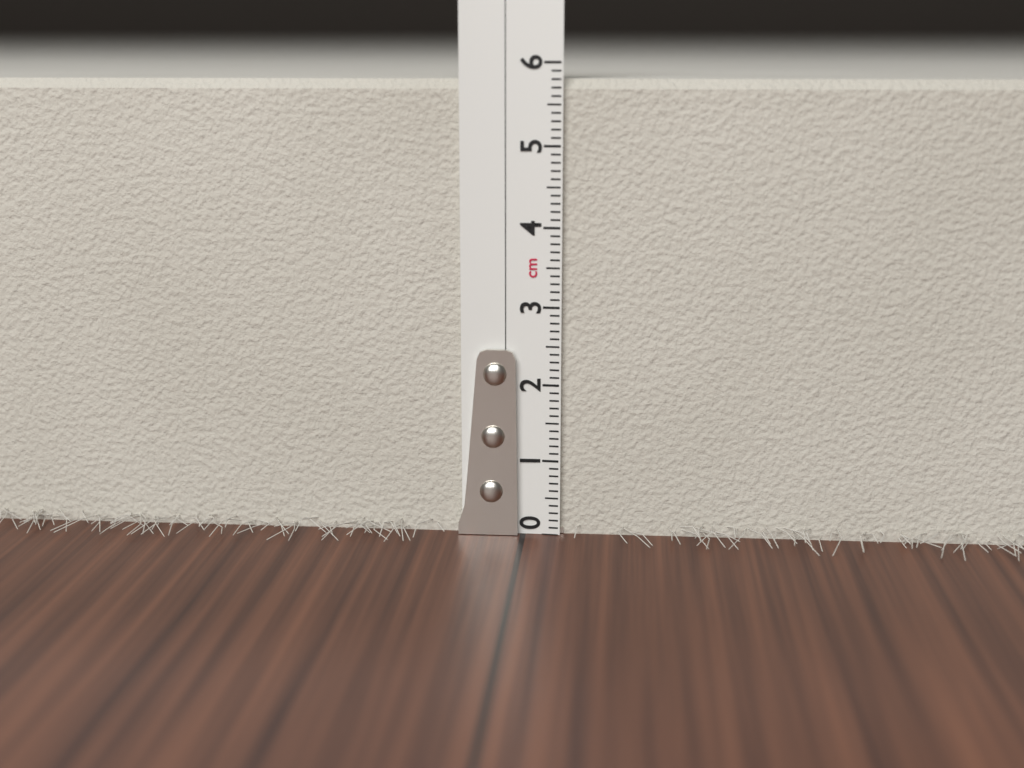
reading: 5.8 cm
